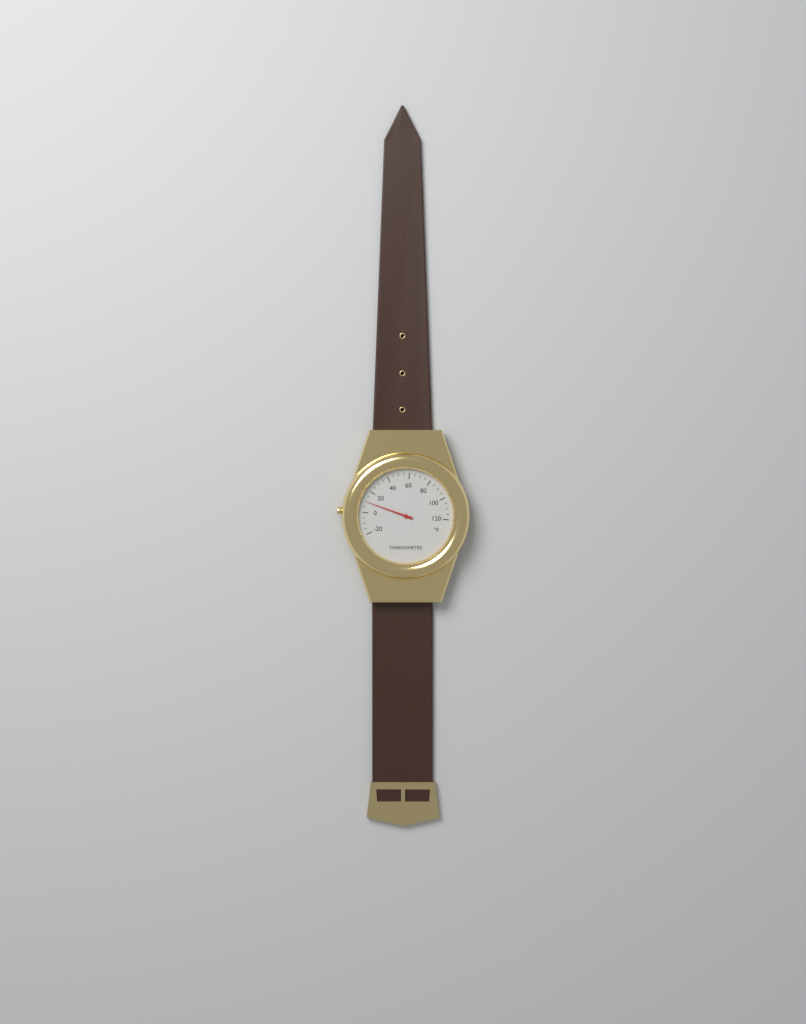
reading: 10 °F
